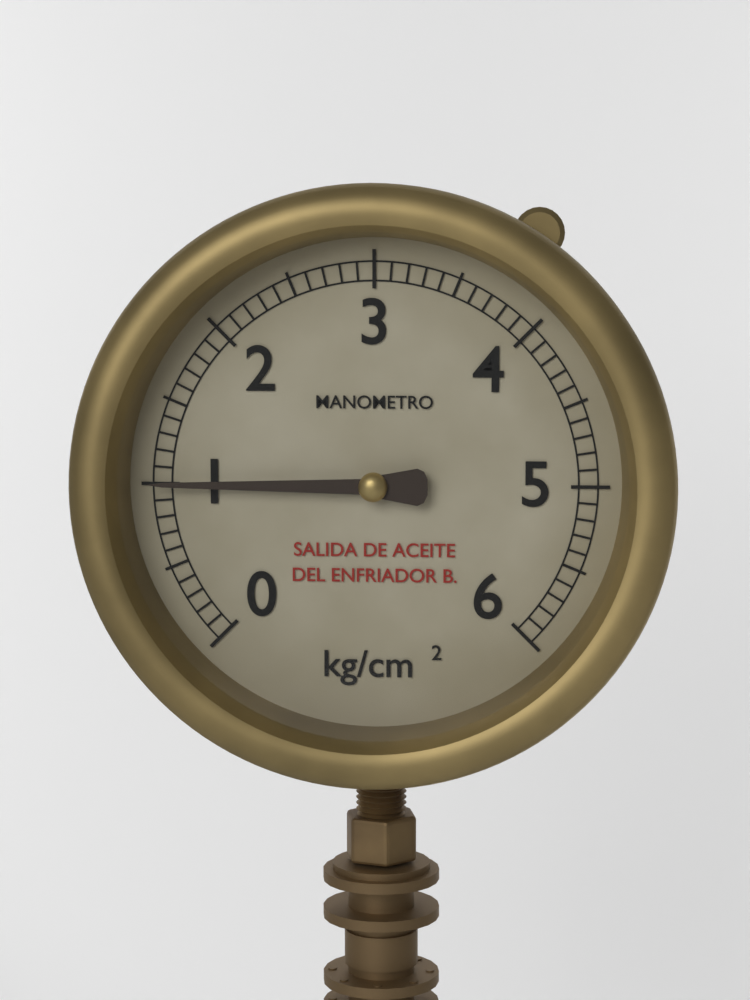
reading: 1.0 kg/cm²
